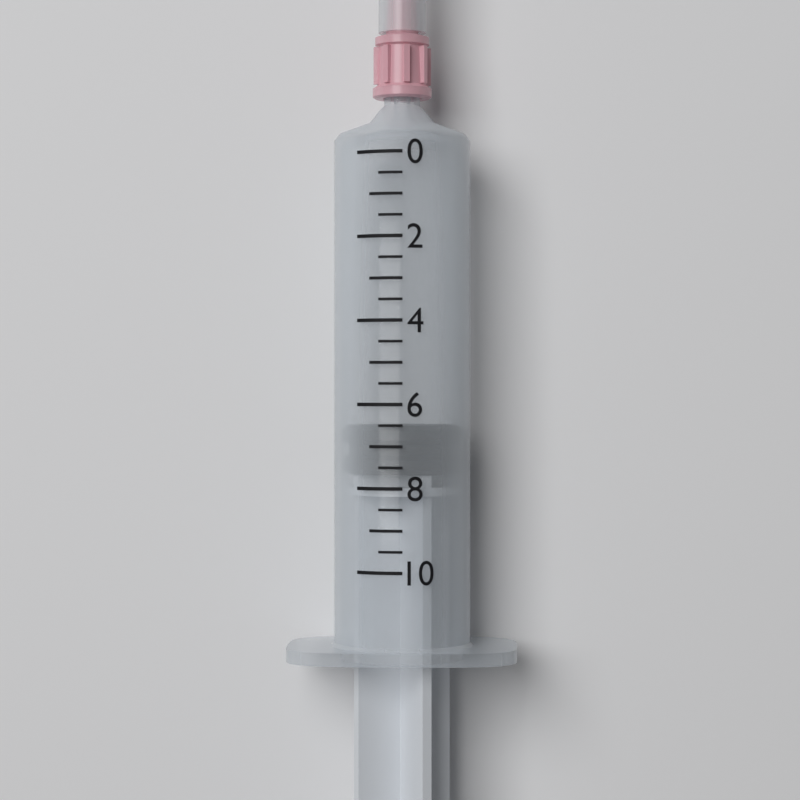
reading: 6.5 (no unit)
